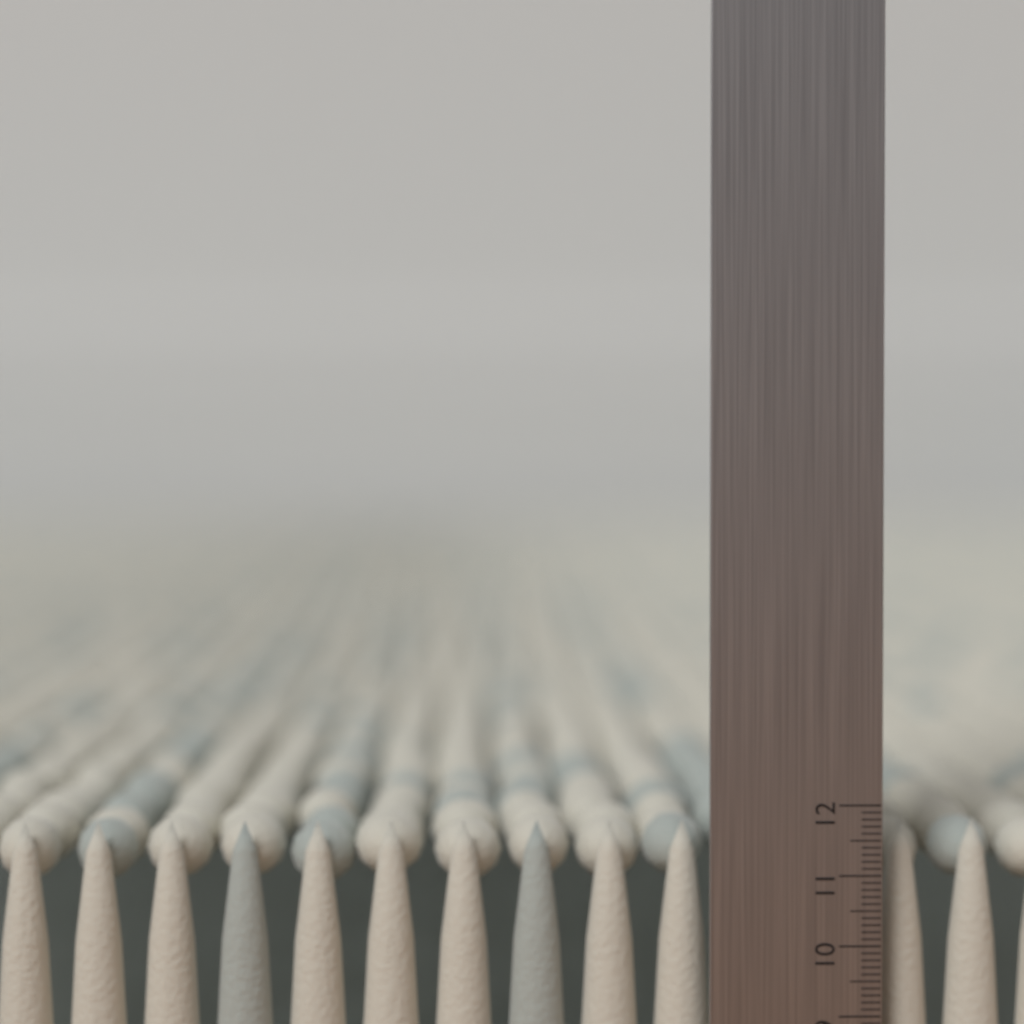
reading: 11.7 (no unit)
